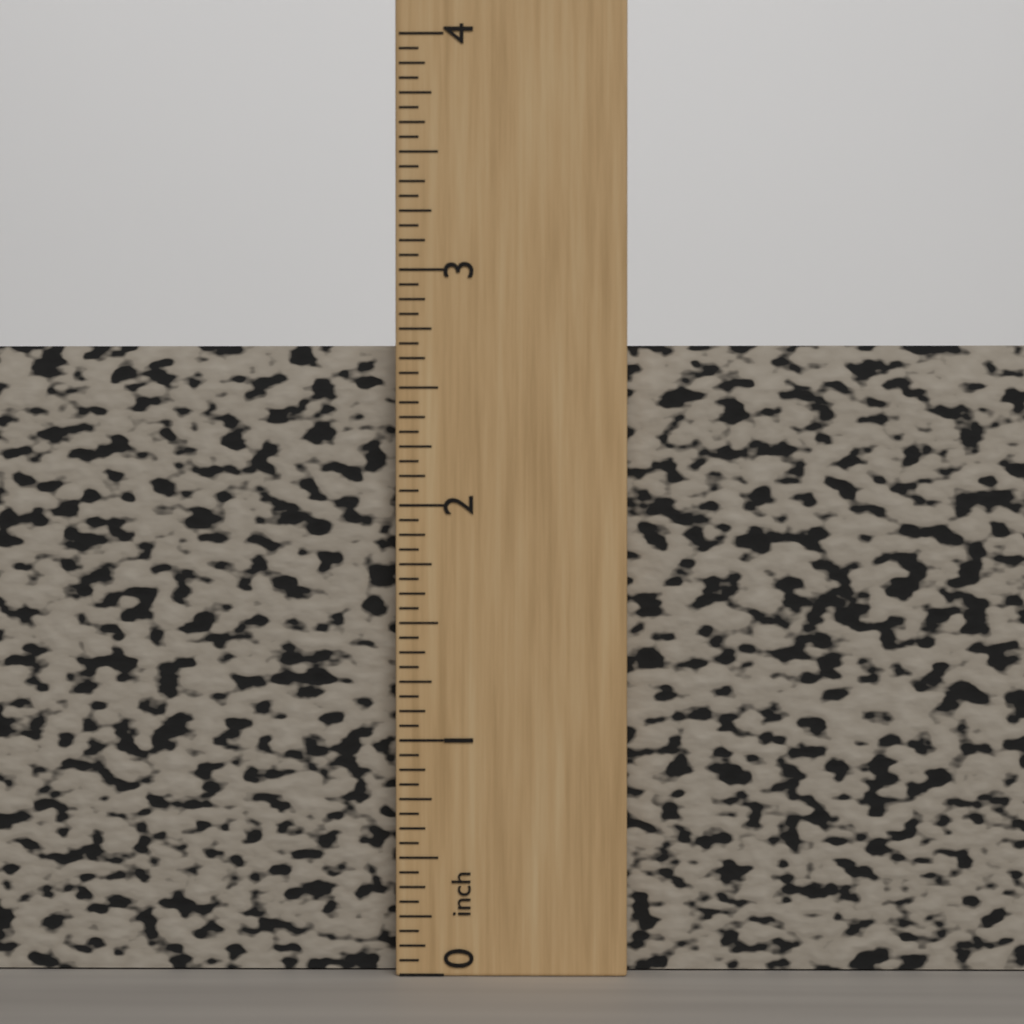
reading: 2.6875 inch
